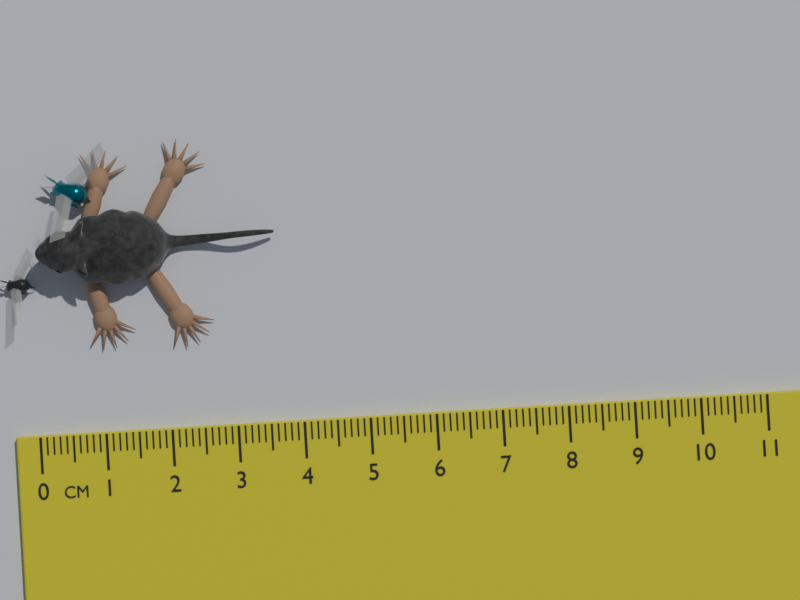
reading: 3.7 cm
